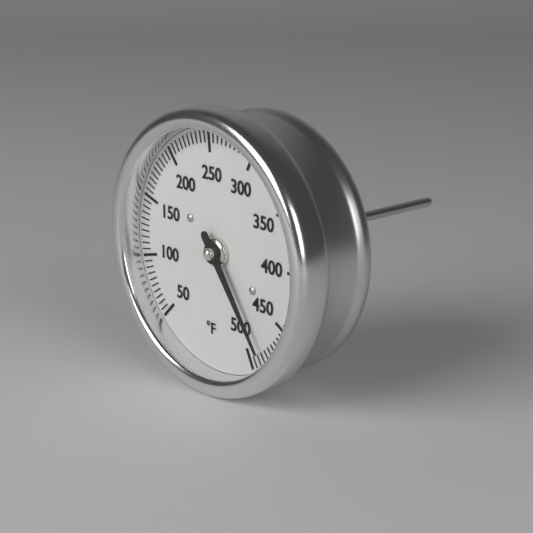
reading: 485 °F
